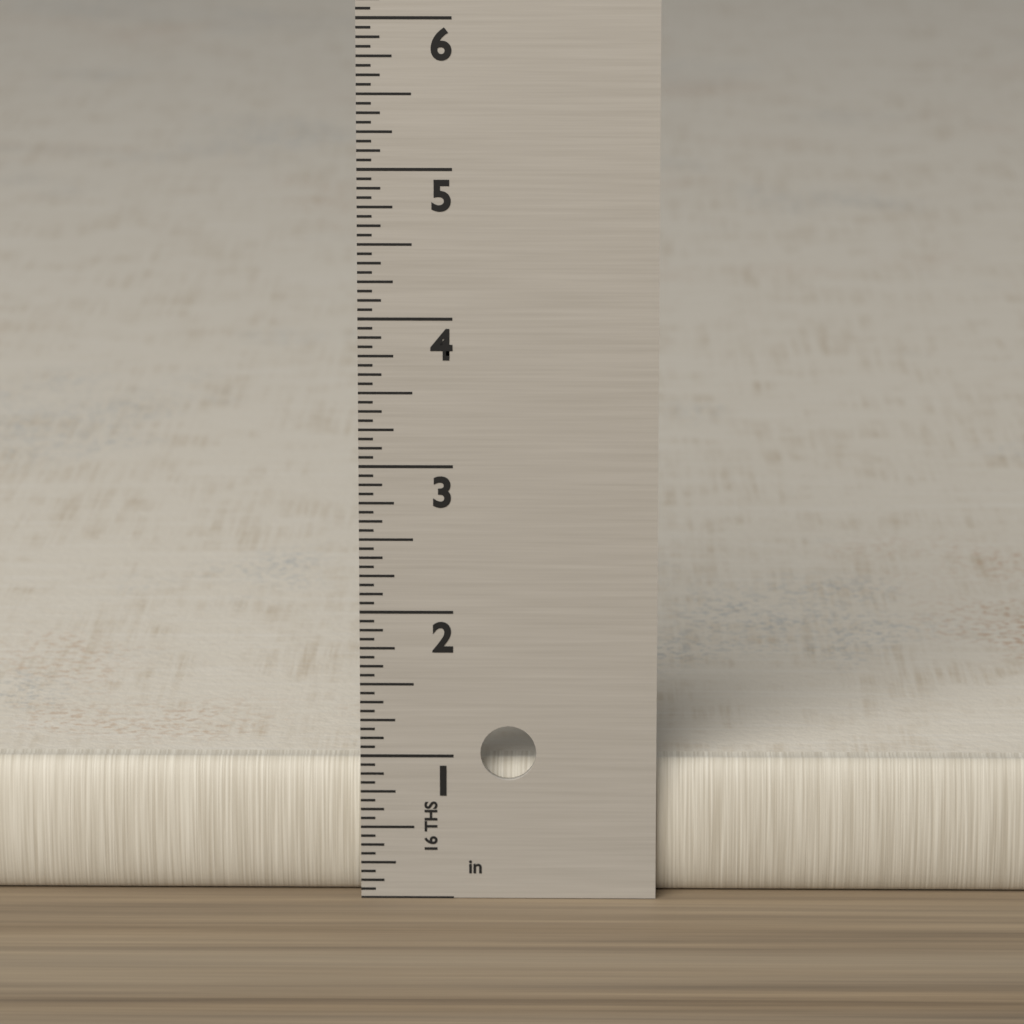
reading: 0.9375 in
